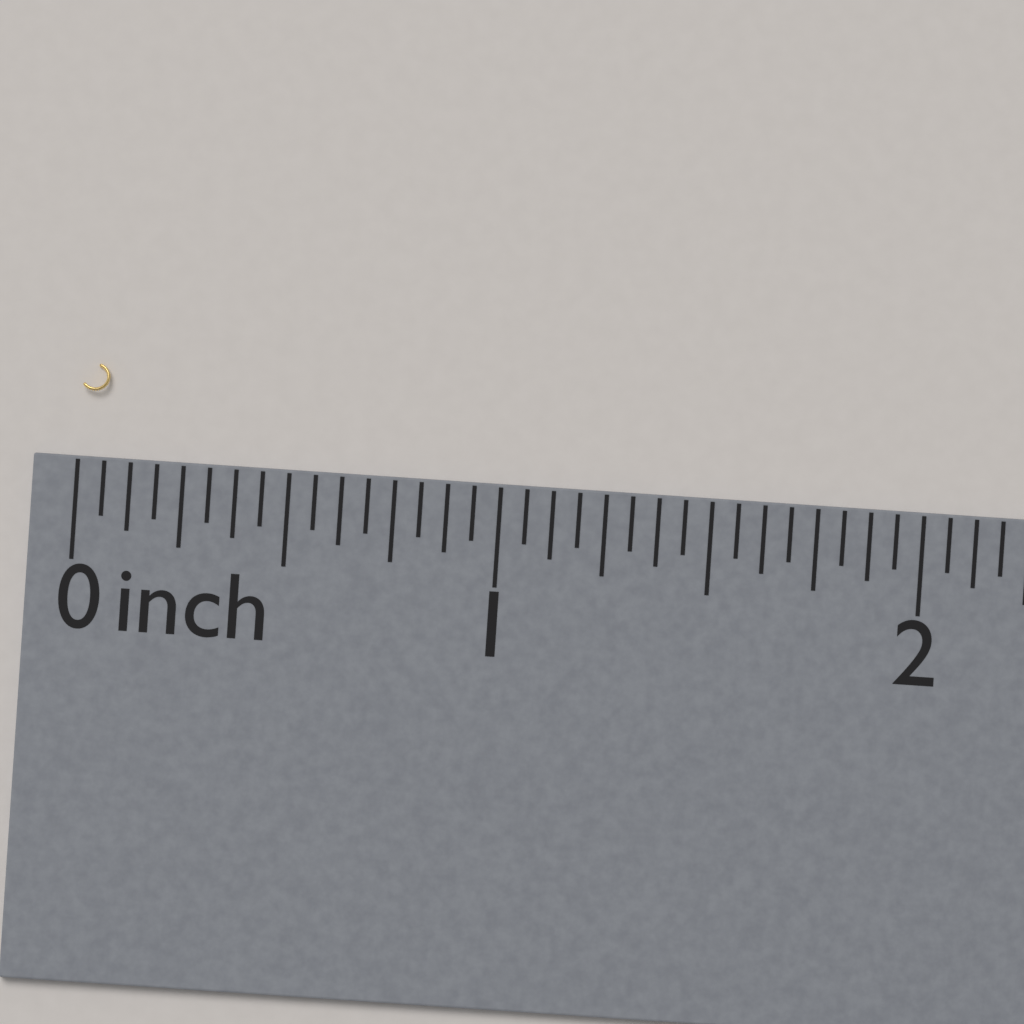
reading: 0.0625 inch
